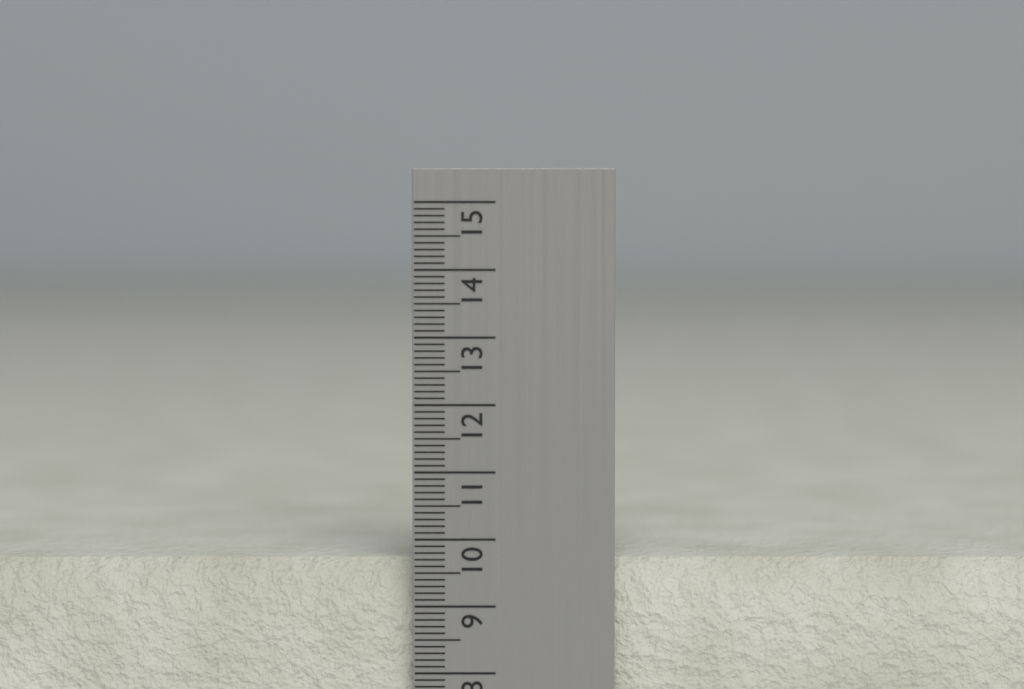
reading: 9.7 cm
